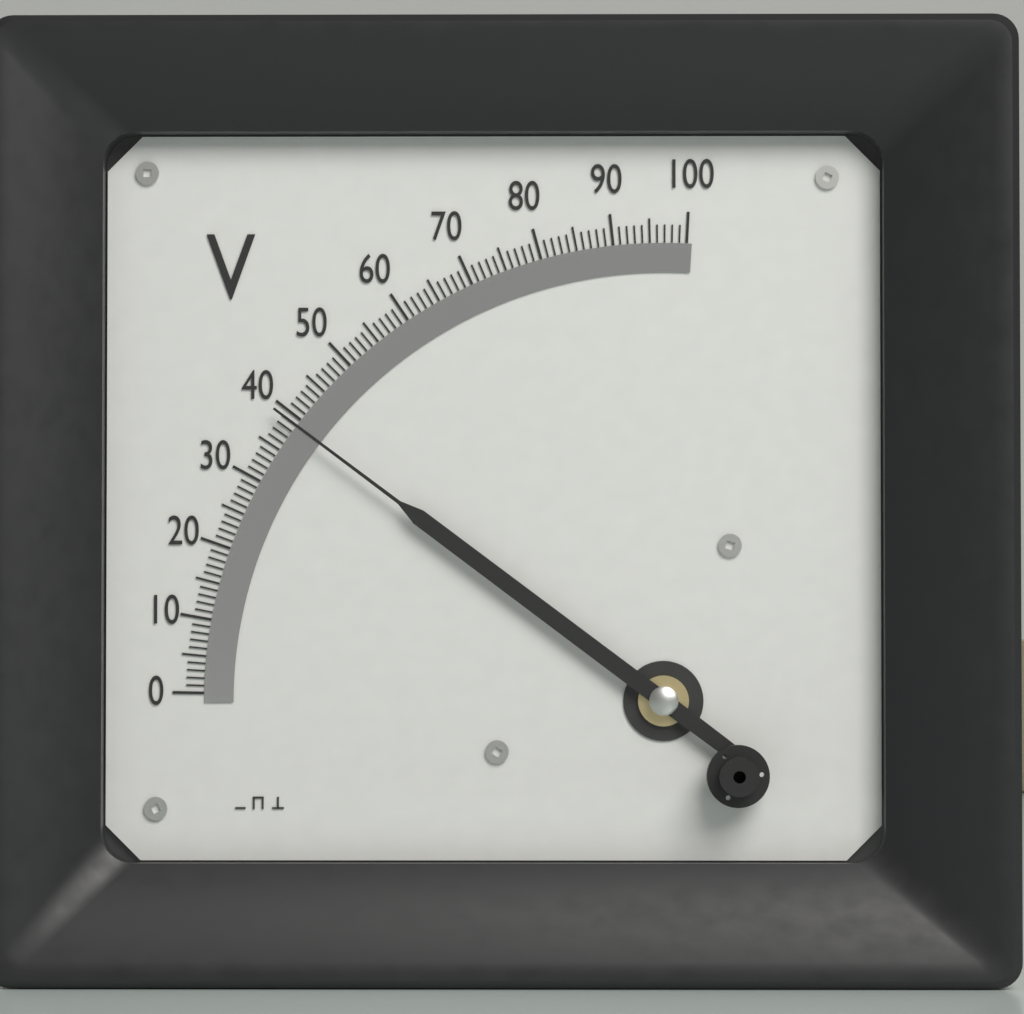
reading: 39 V
